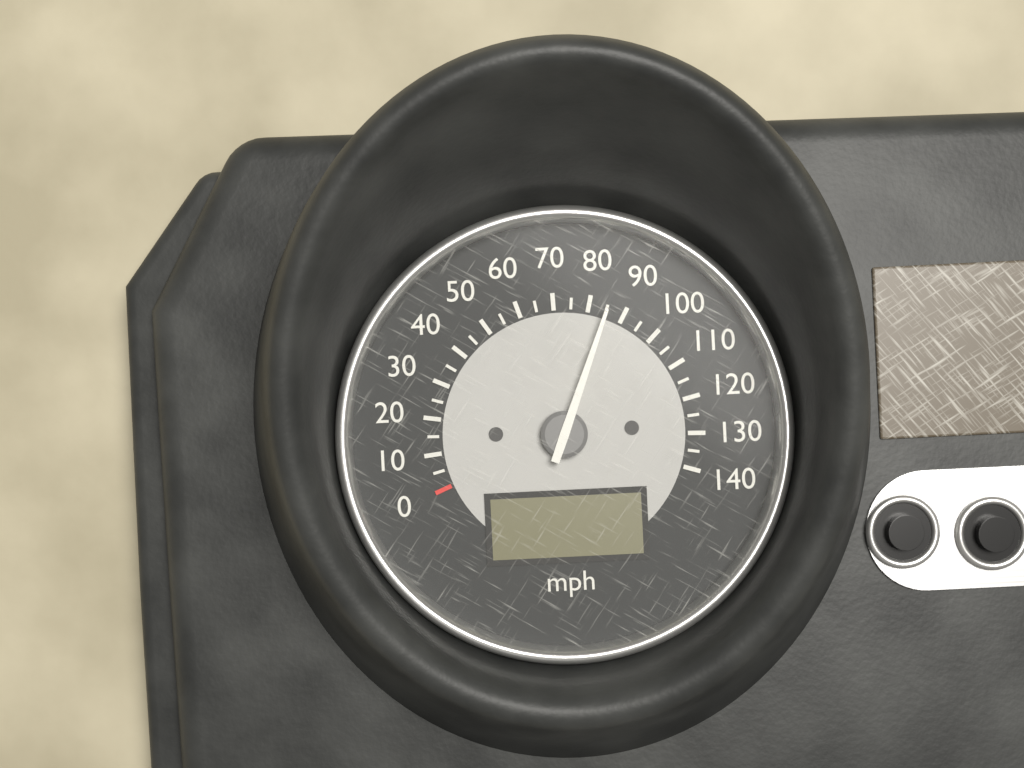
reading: 85 mph
